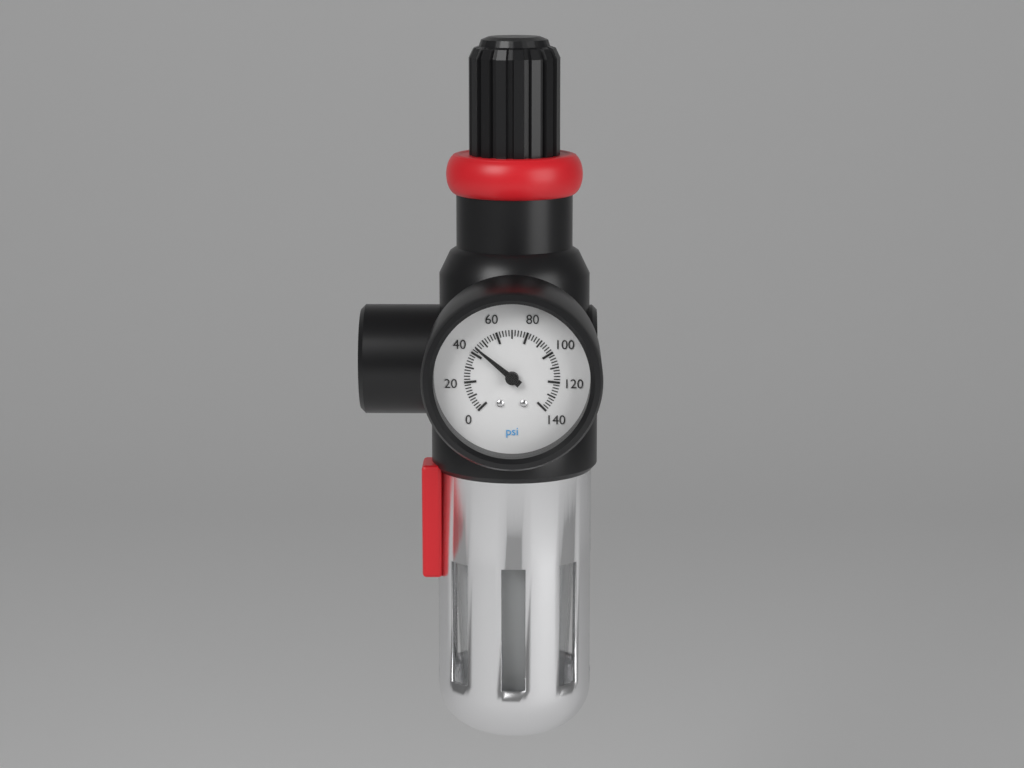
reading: 44 psi
